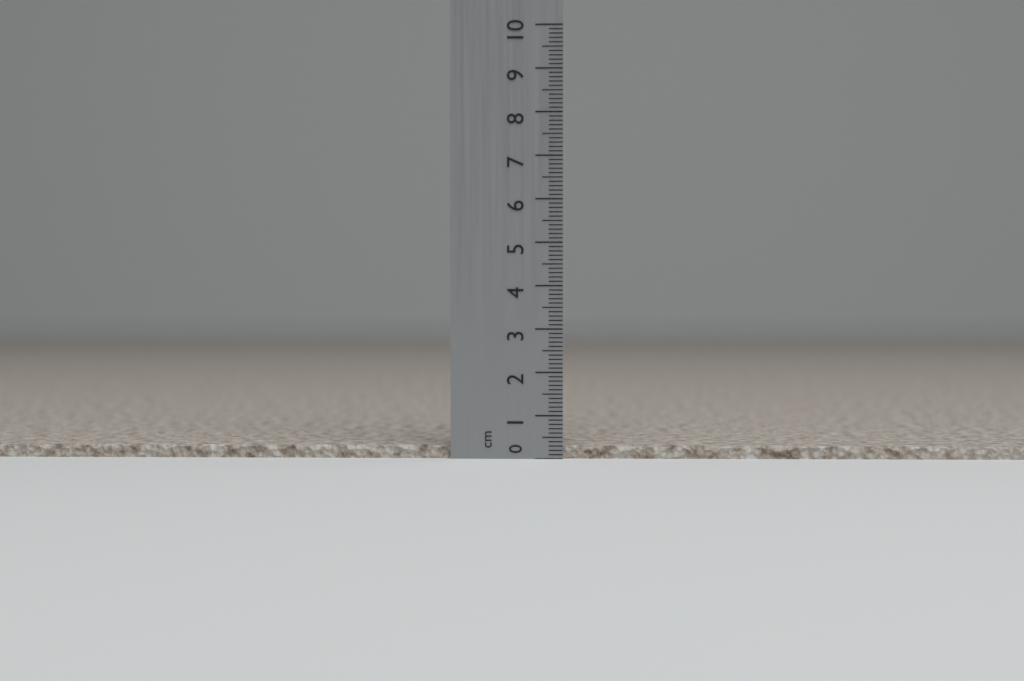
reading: 0.3 cm
